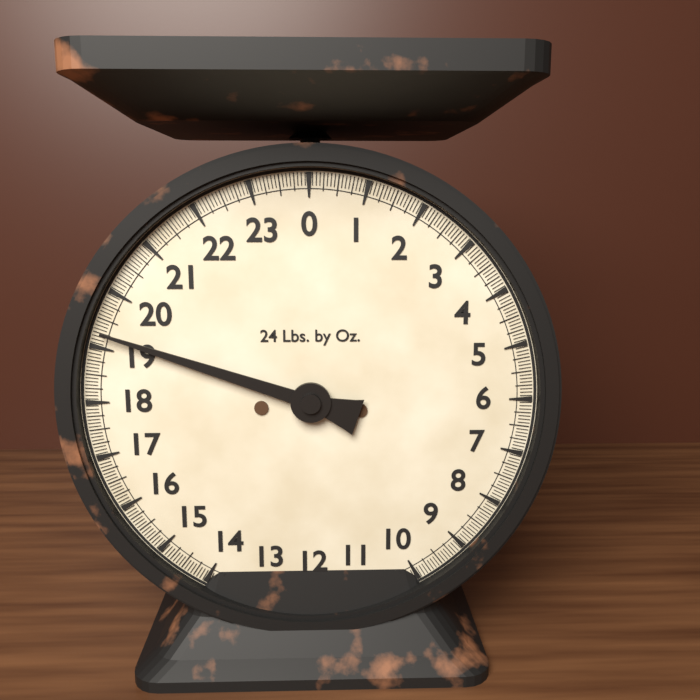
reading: 19.2500 lb
